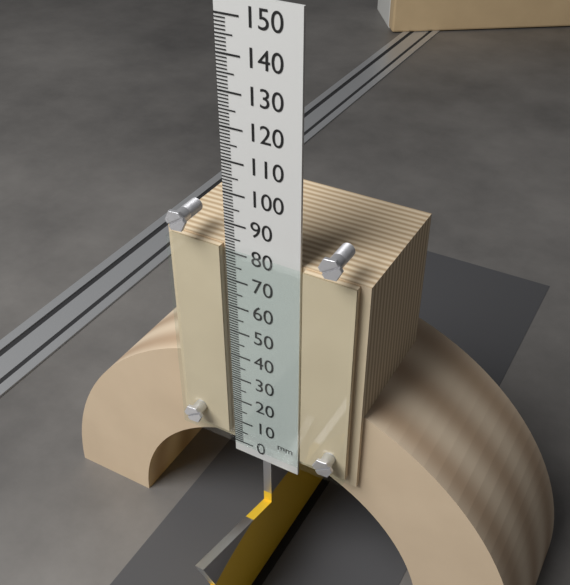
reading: 82 mm
